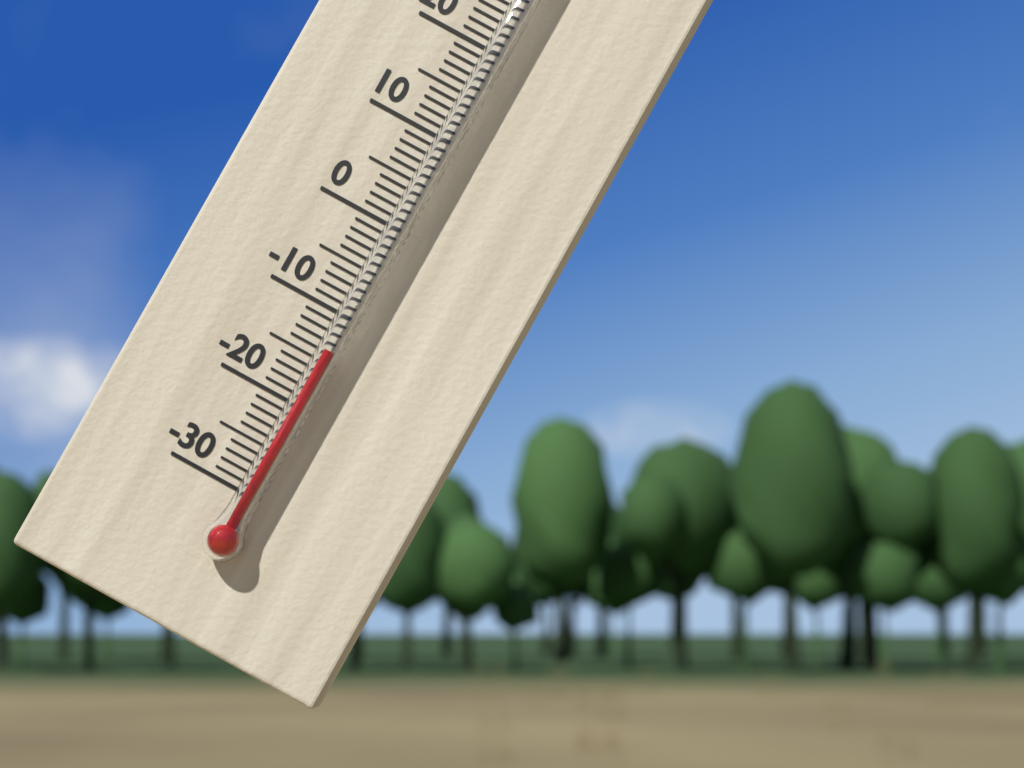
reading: -14 °C
